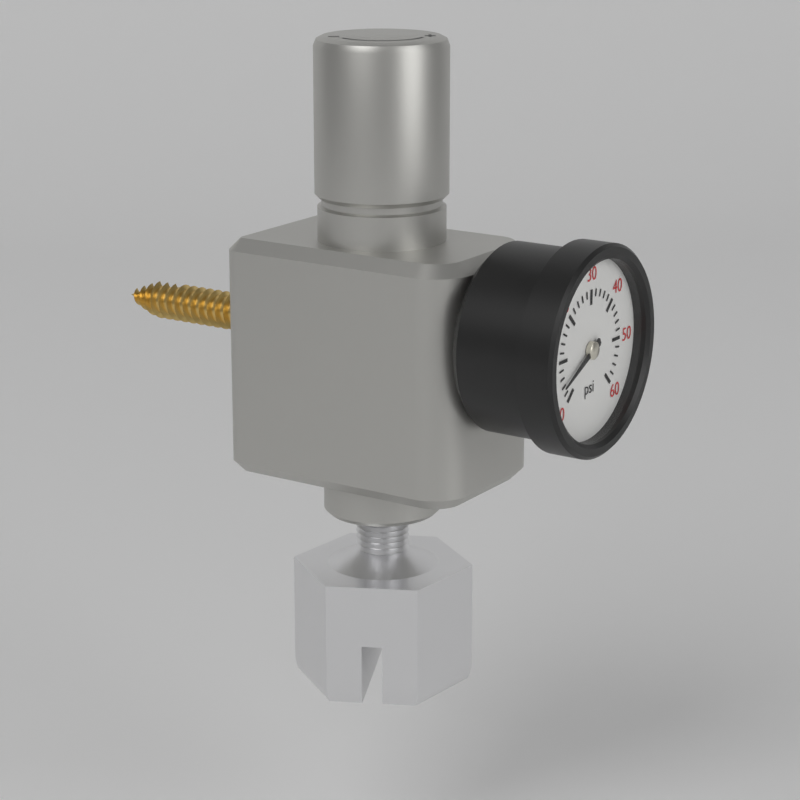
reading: 4 psi
